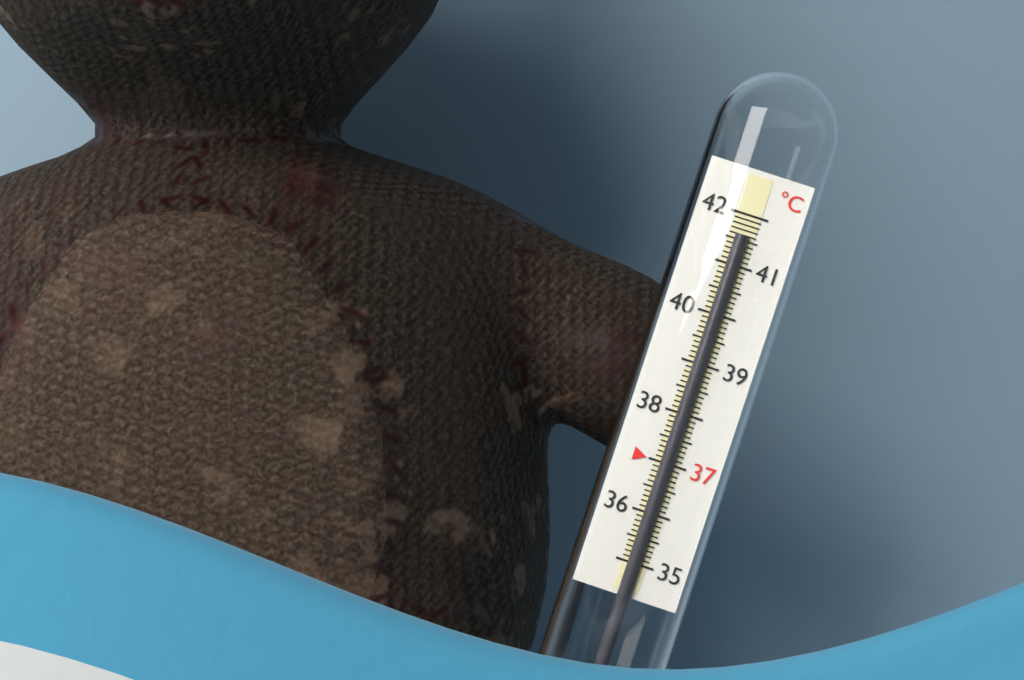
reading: 41.6 °C
